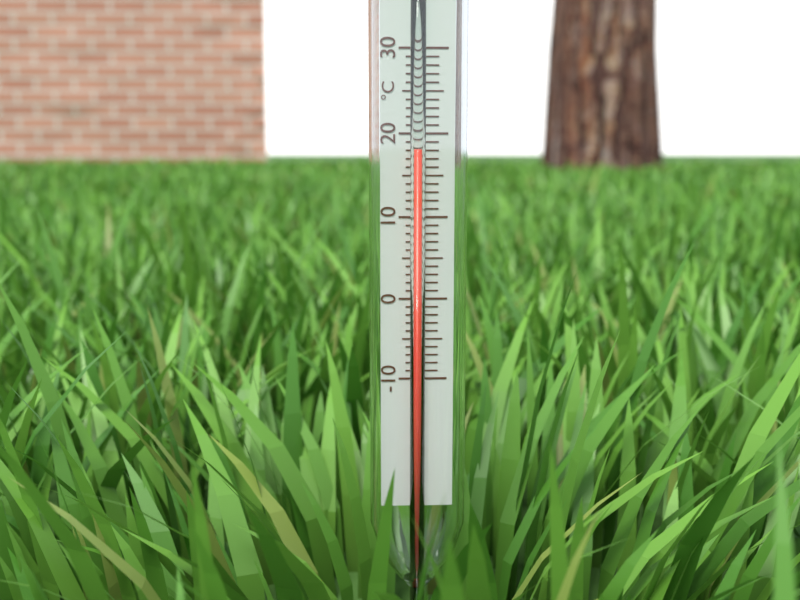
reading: 18 °C
